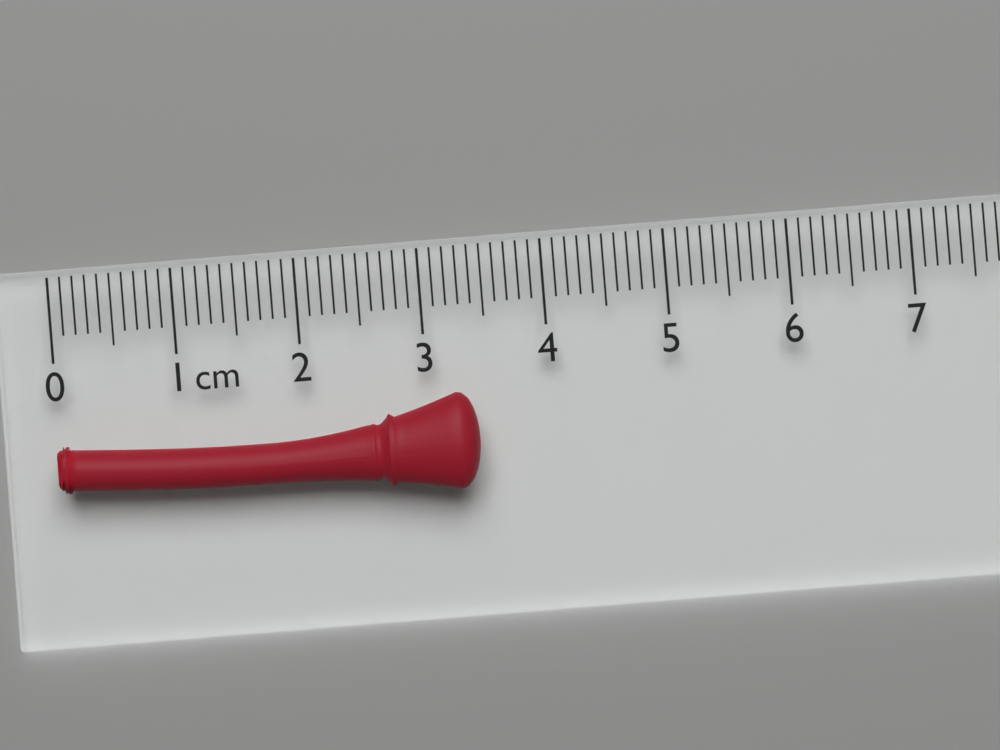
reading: 3.4 cm
